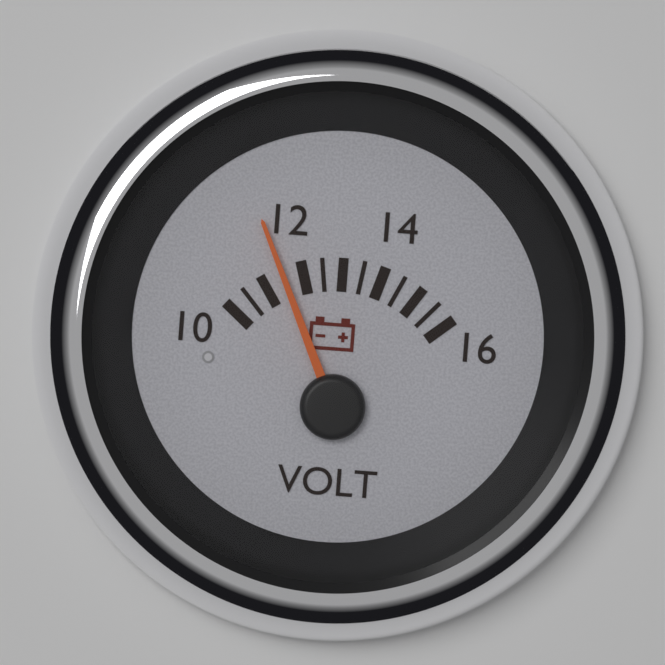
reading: 11.5 V
